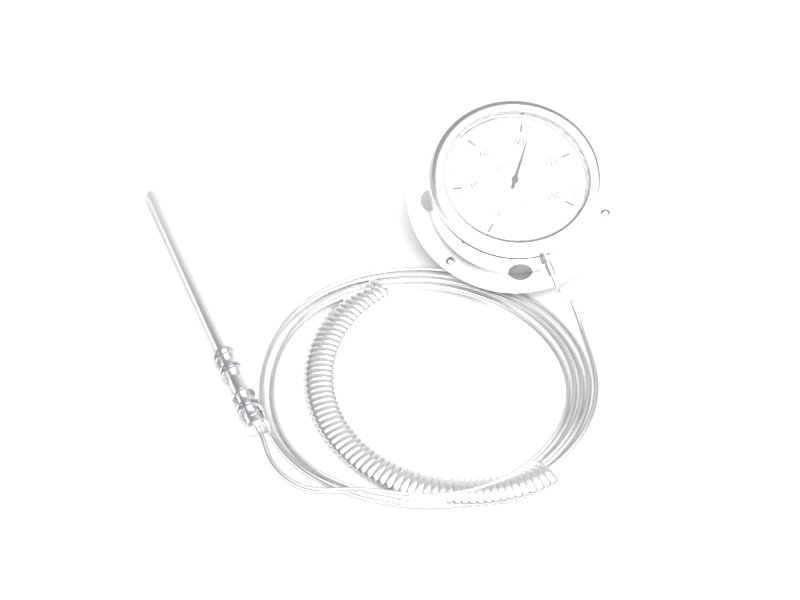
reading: 95 °C
